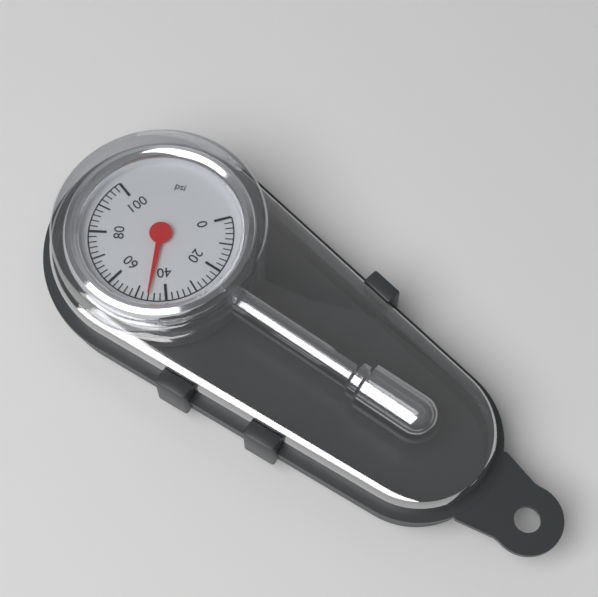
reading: 46 psi
